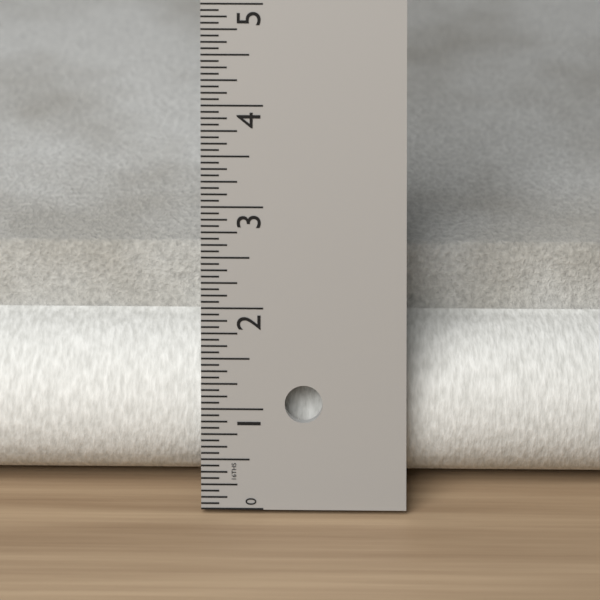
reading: 2.0625 in
